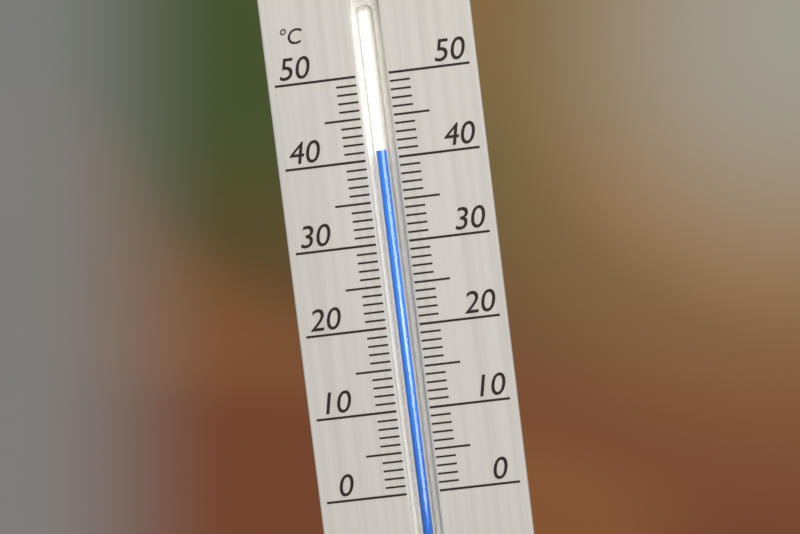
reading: 41 °C
